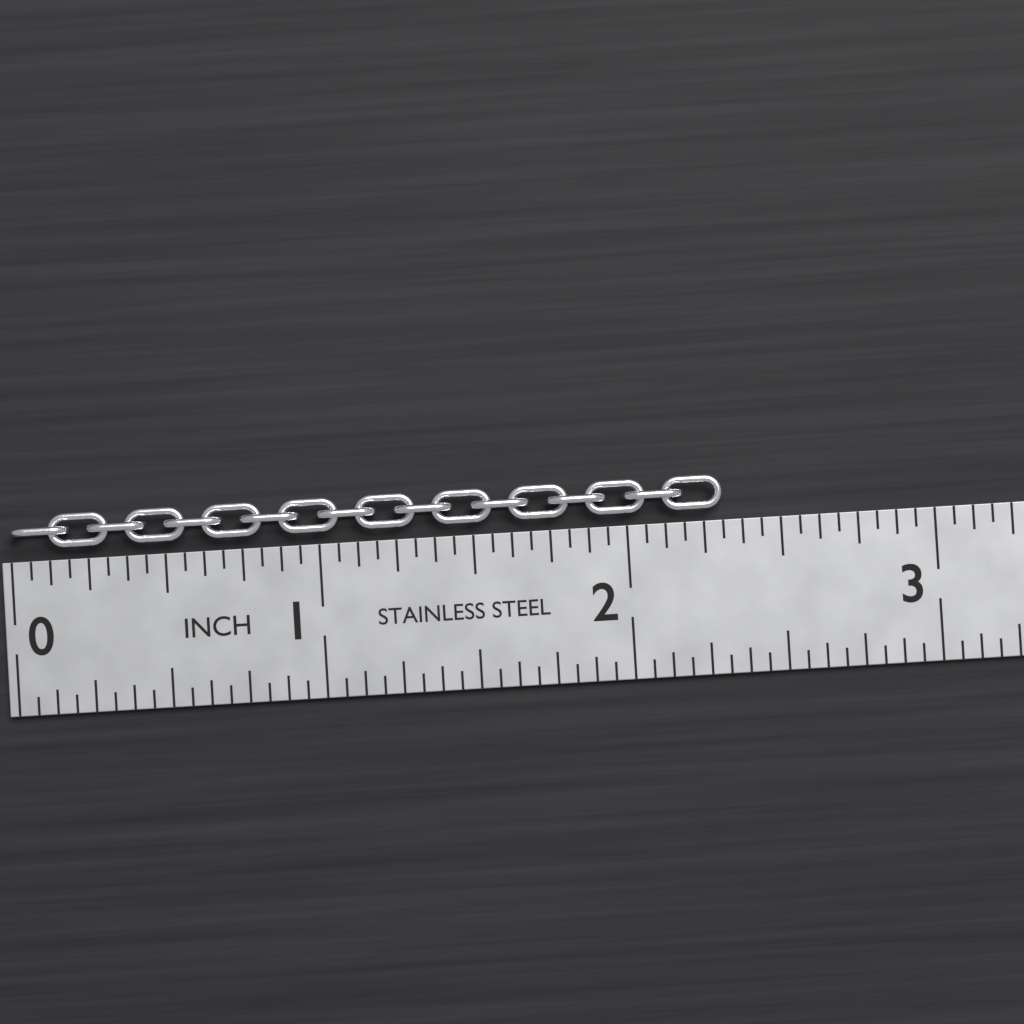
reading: 2.3125 in
